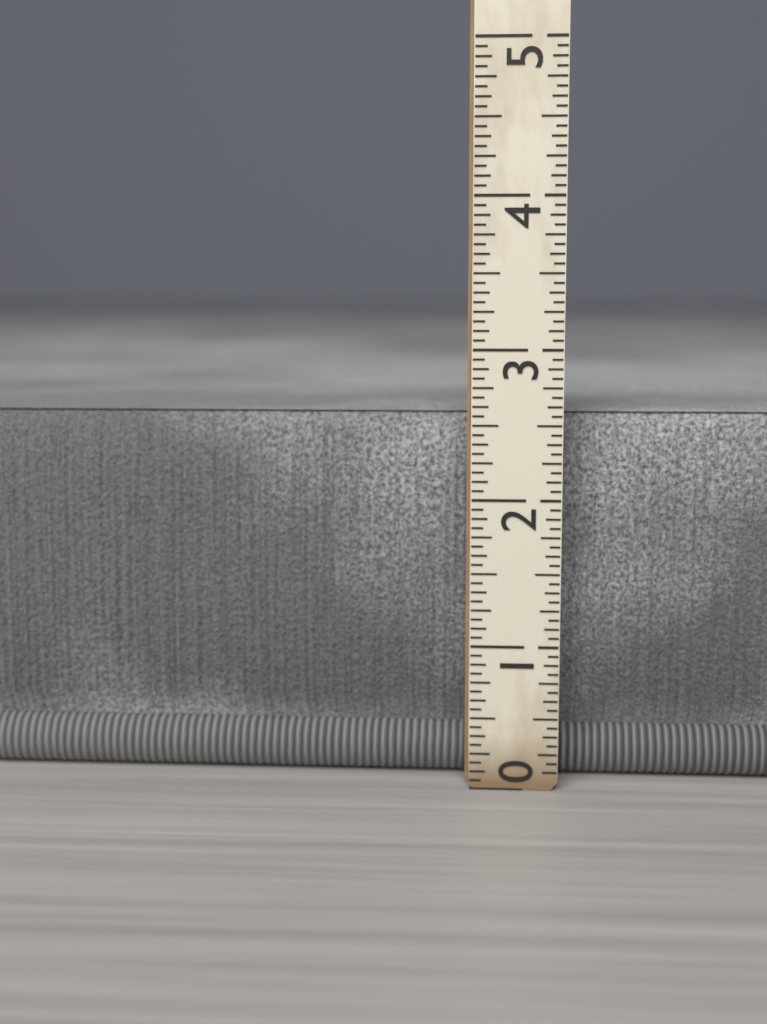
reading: 2.5625 (no unit)
